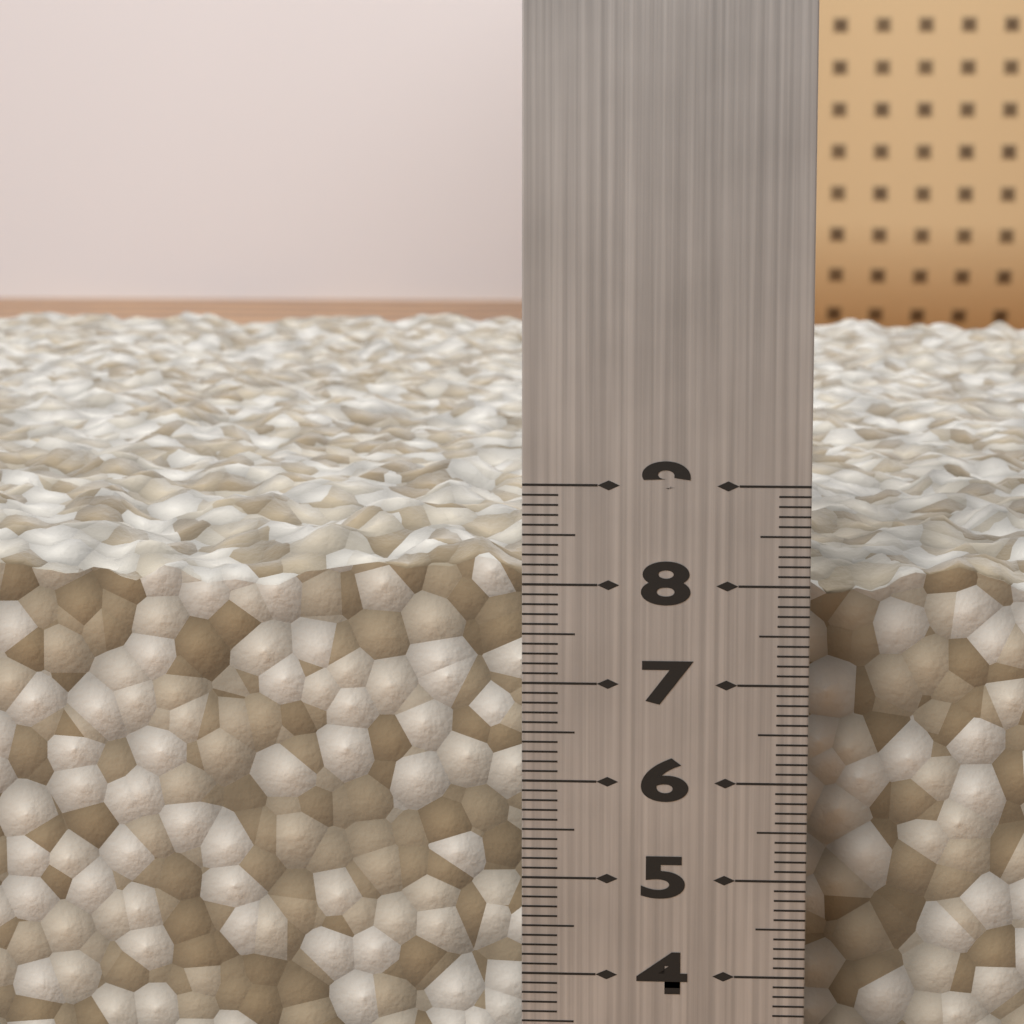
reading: 8.6 cm
